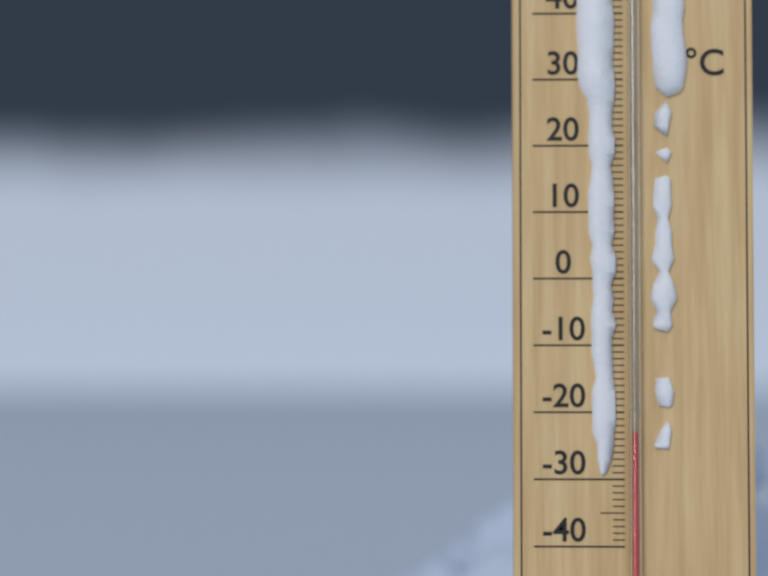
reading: -23 °C
